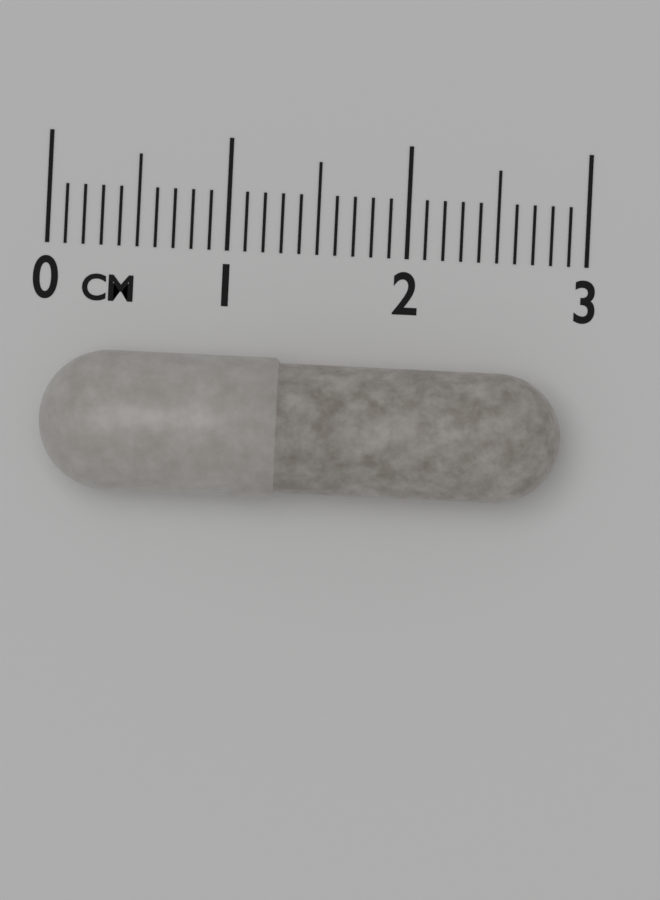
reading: 2.9 cm
